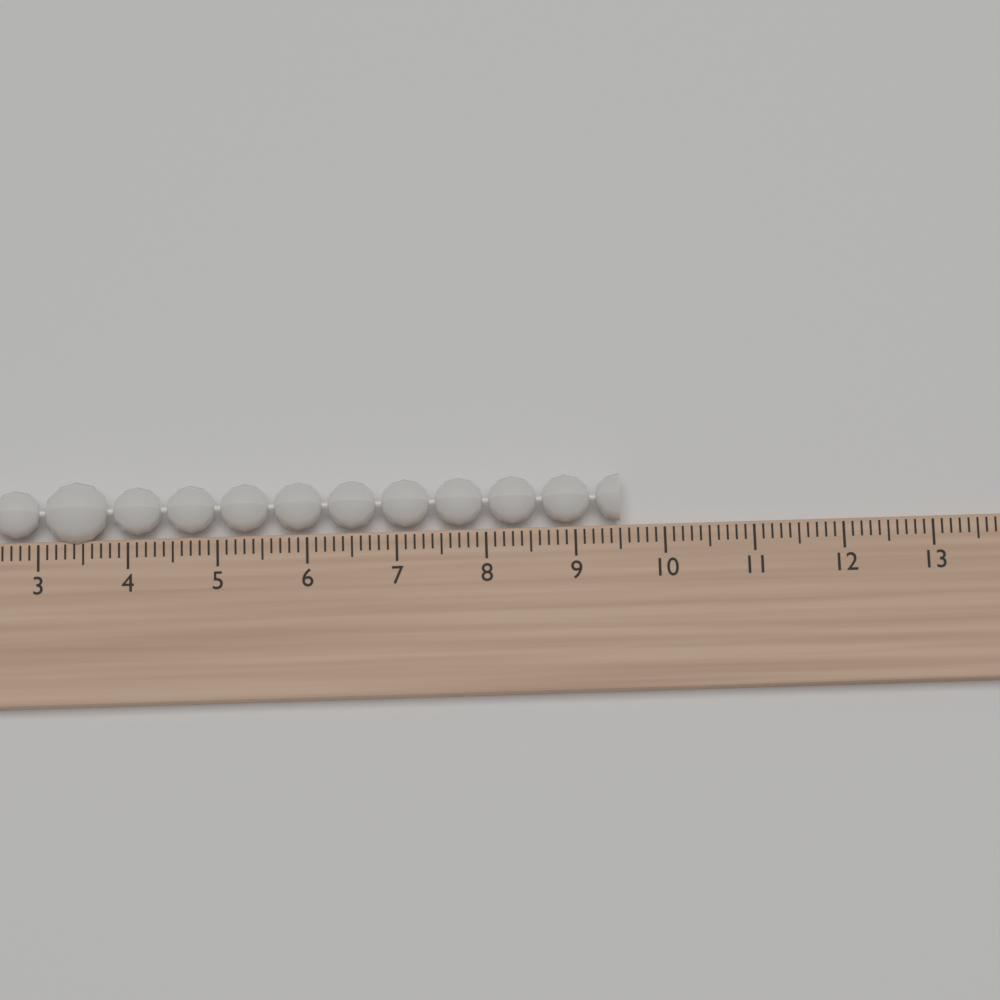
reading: 9.5 (no unit)
